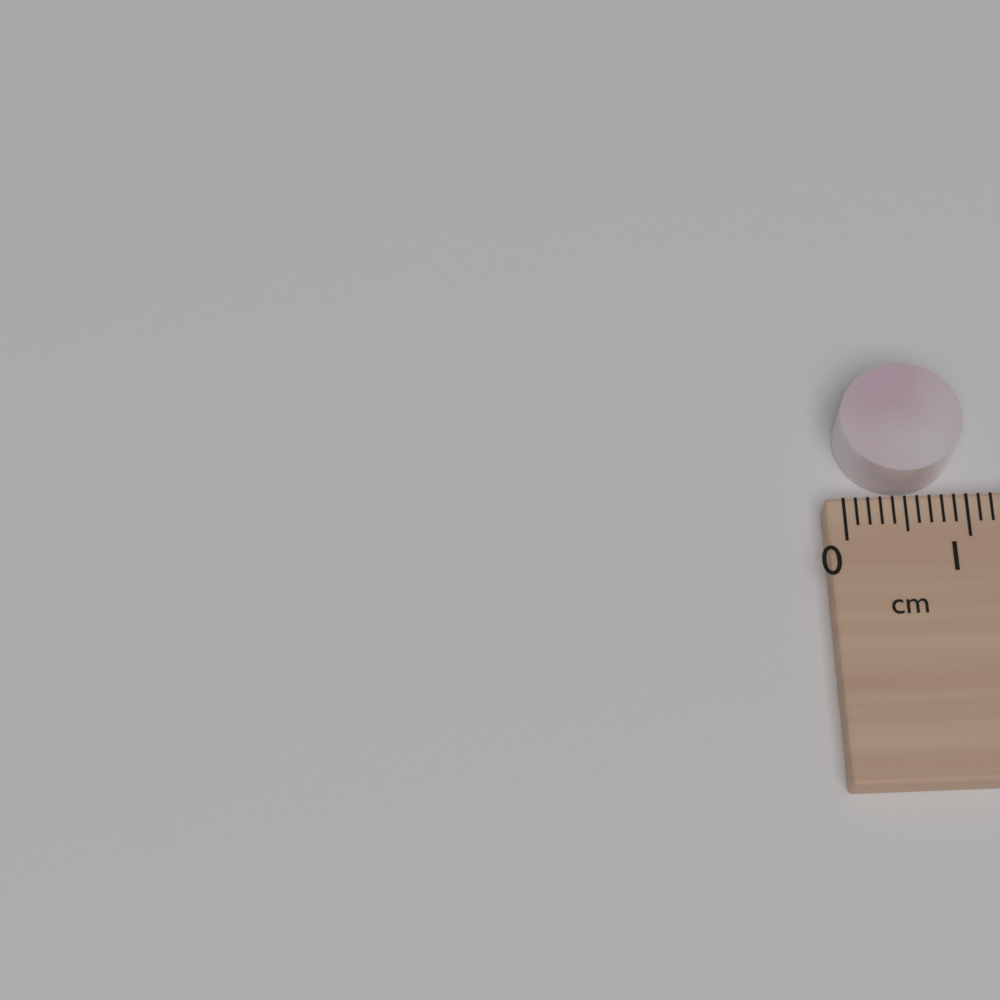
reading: 1.0 cm
